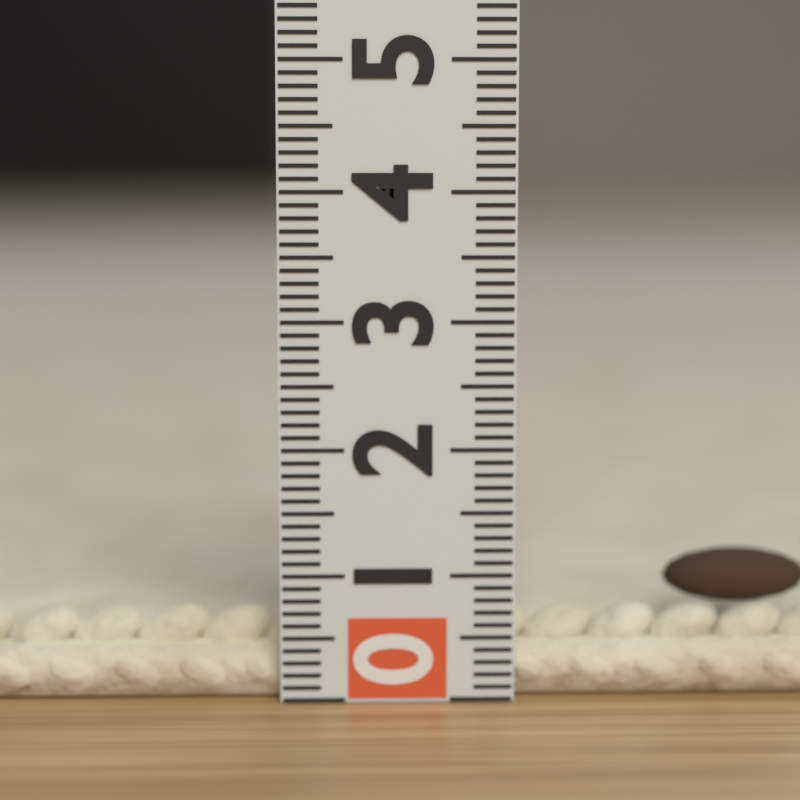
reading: 0.5 (no unit)
